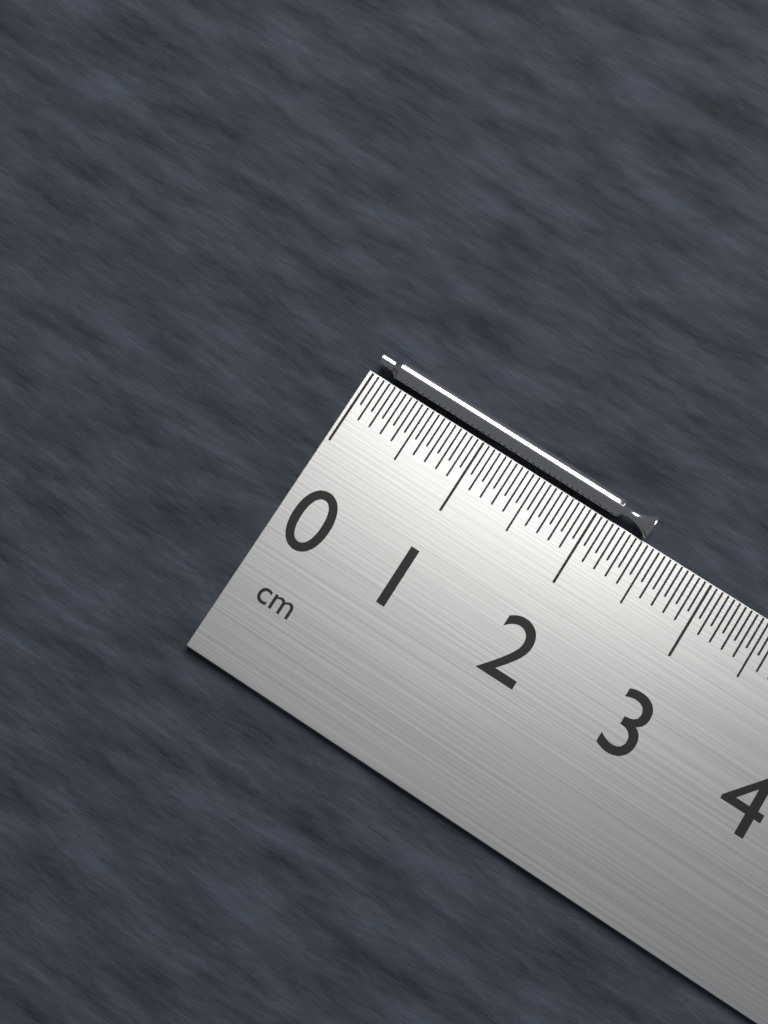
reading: 2.40 cm
